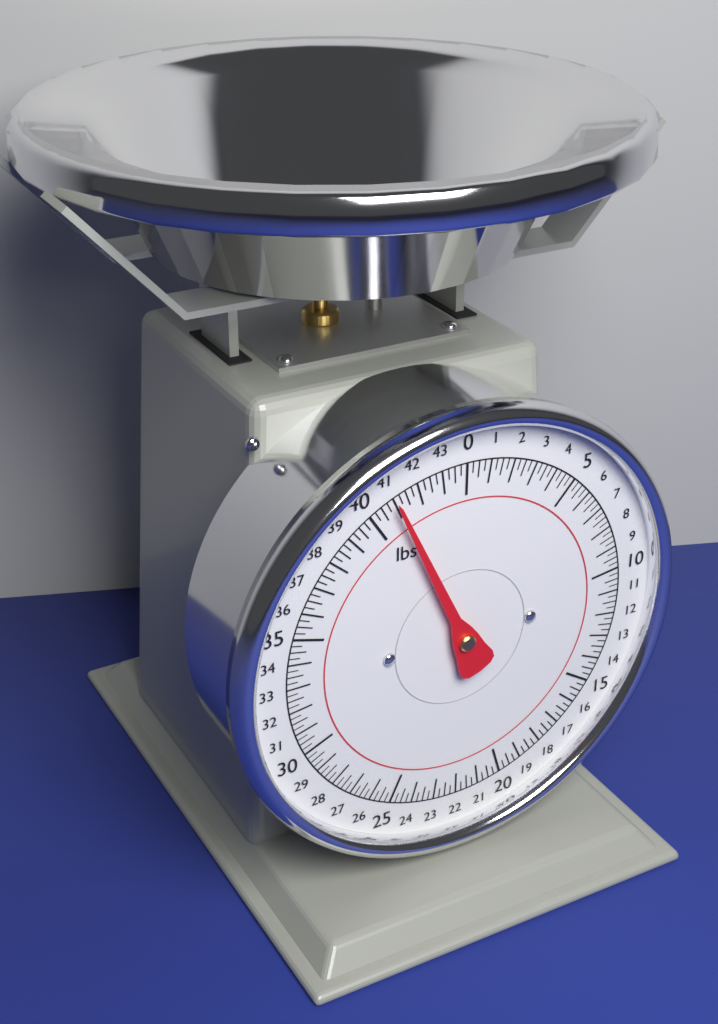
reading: 41.00 lbs
